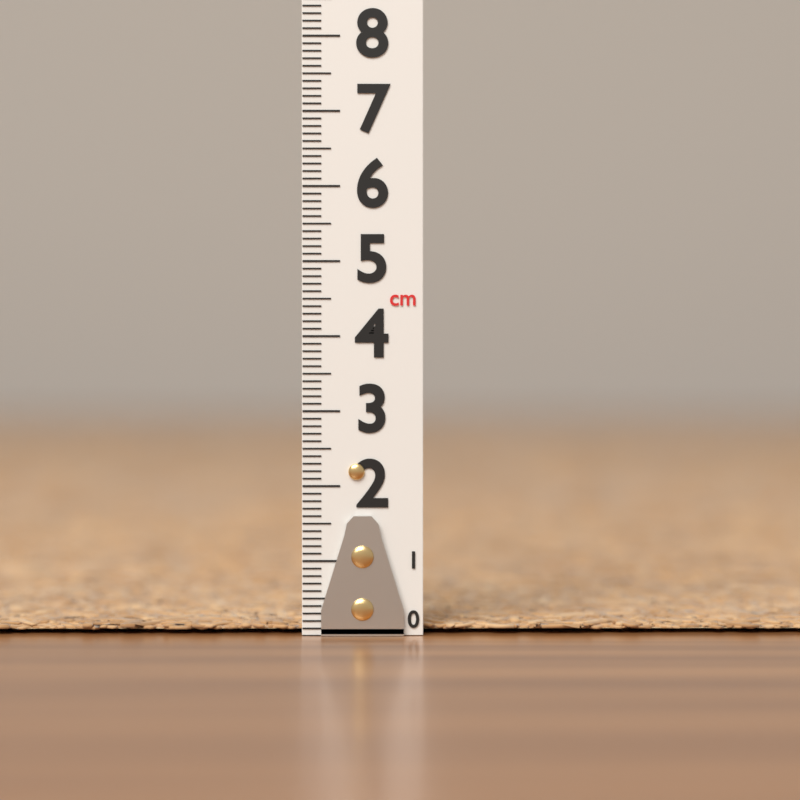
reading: 0.2 cm
